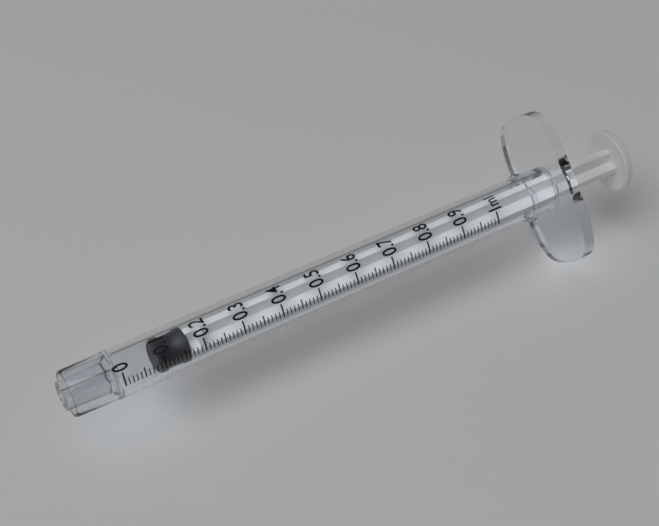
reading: 0.09 ml
